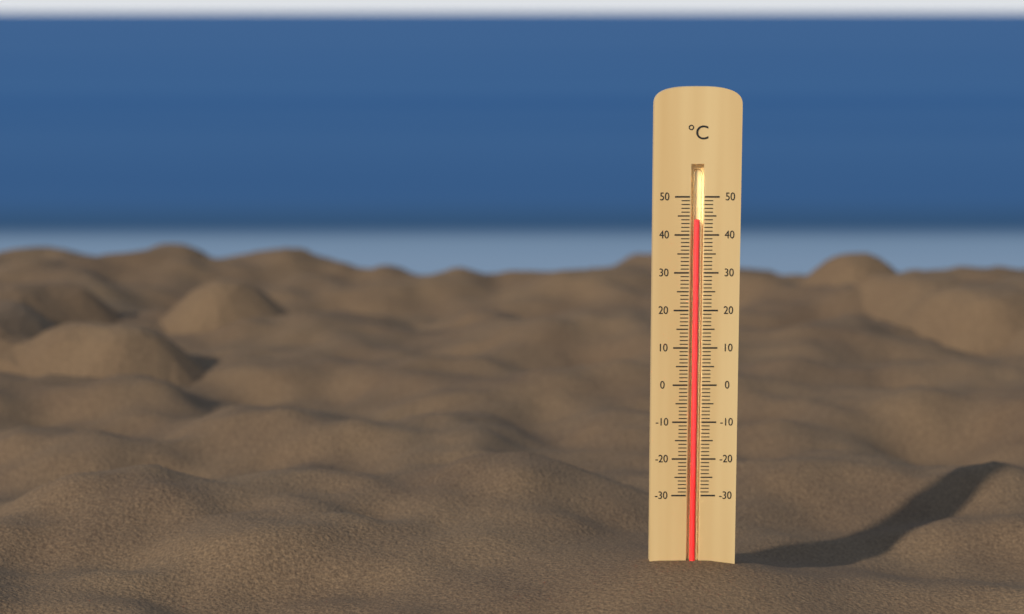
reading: 44 °C
